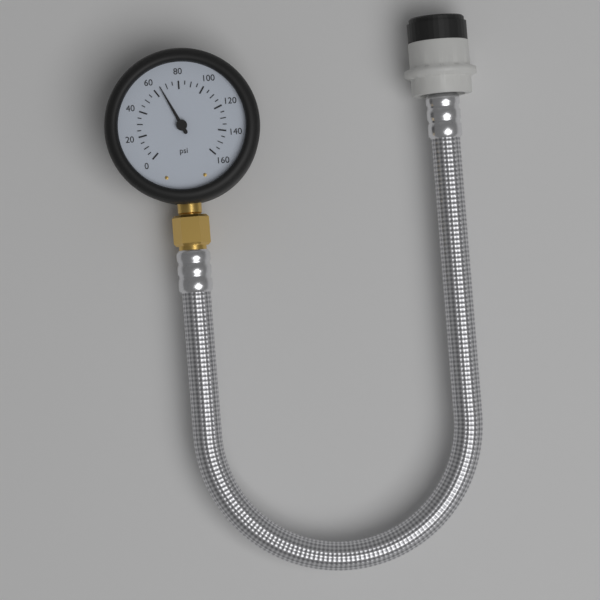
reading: 65 psi
